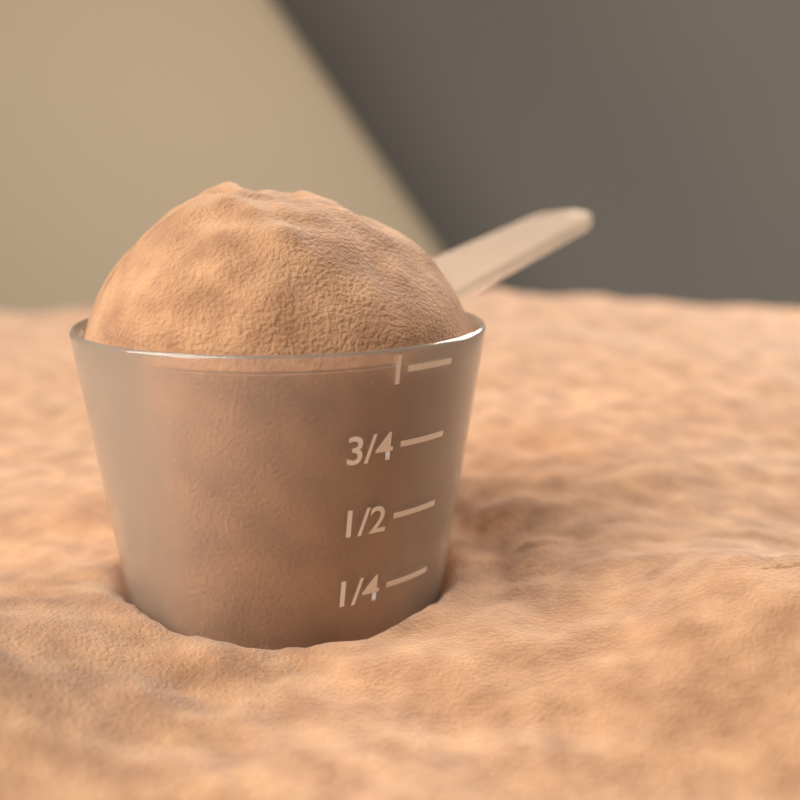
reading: 1.00 (no unit)
